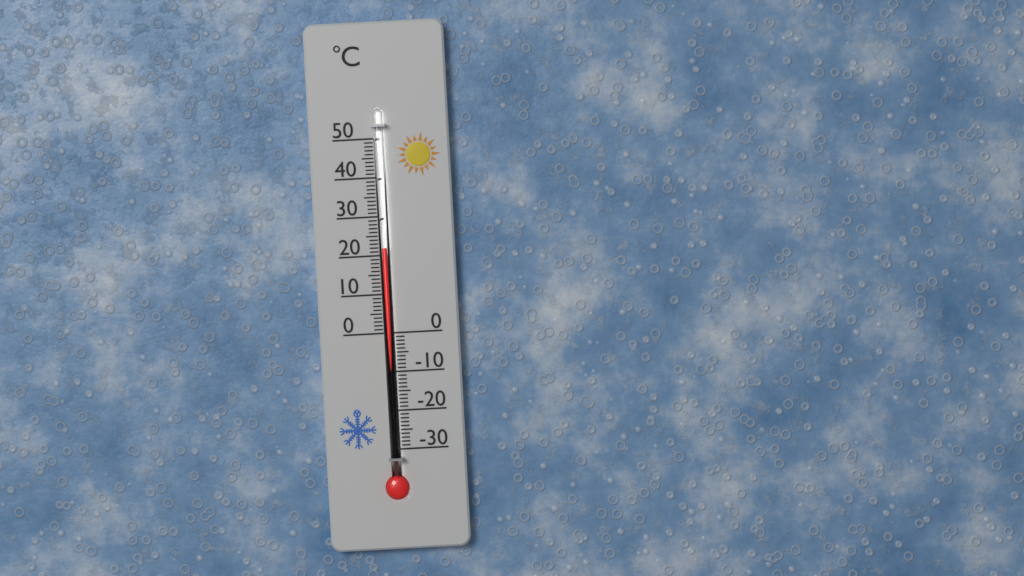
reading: 22 °C
